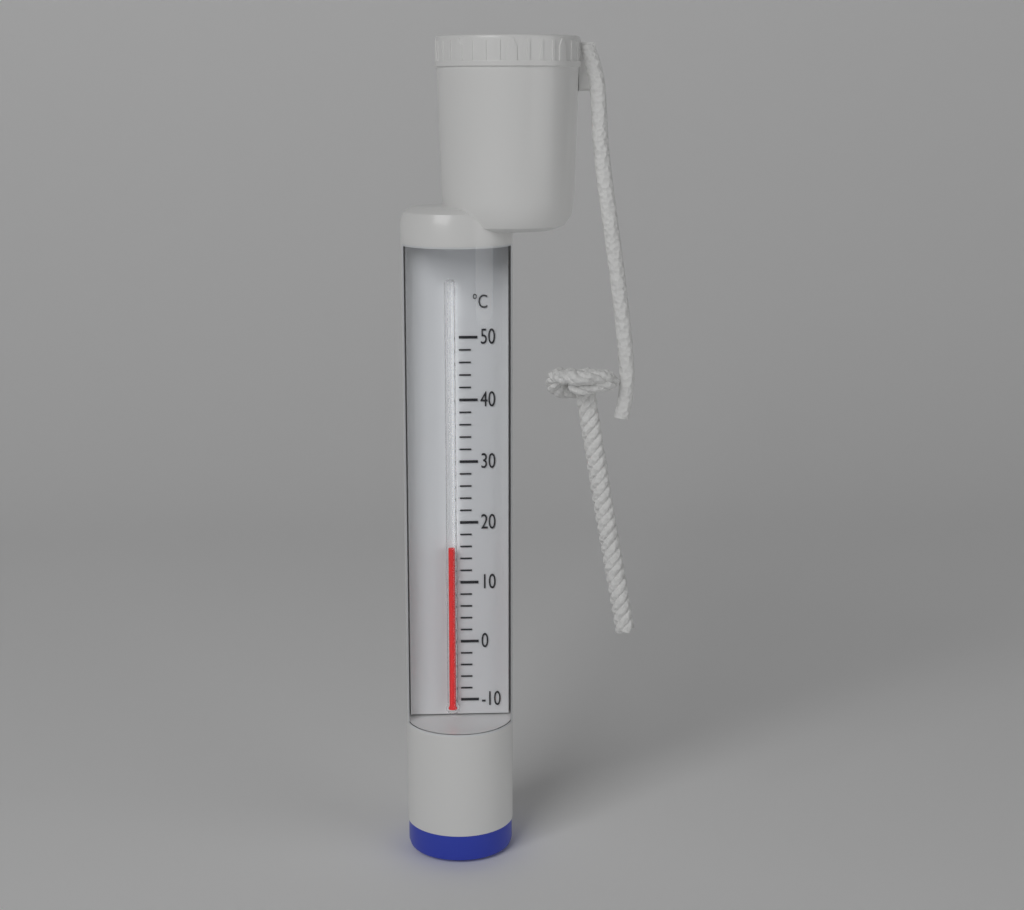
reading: 16 °C
